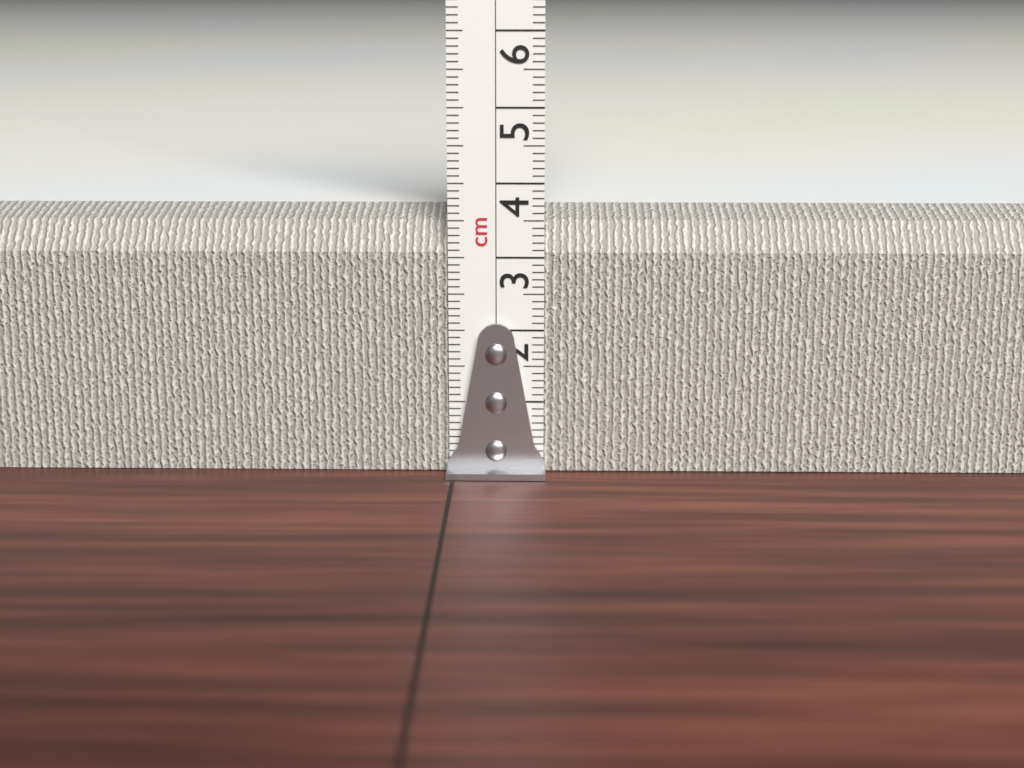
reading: 3.6 cm
